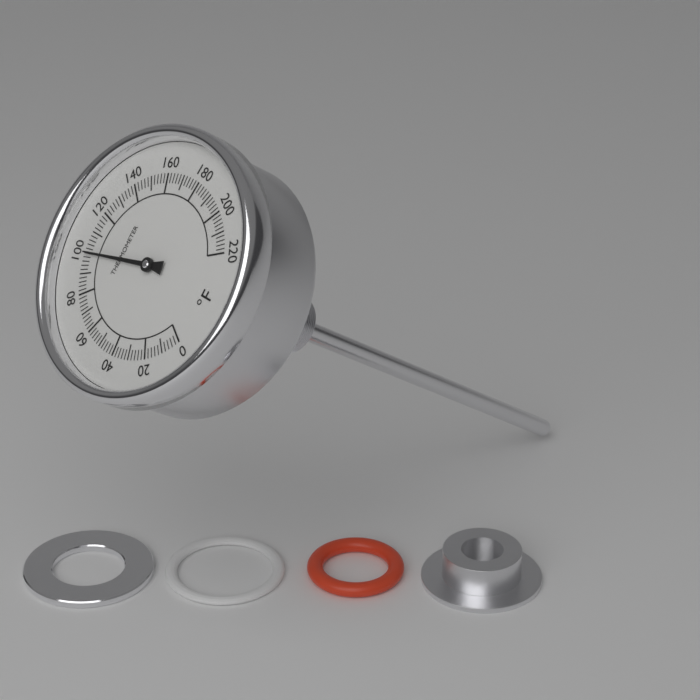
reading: 100 °F
